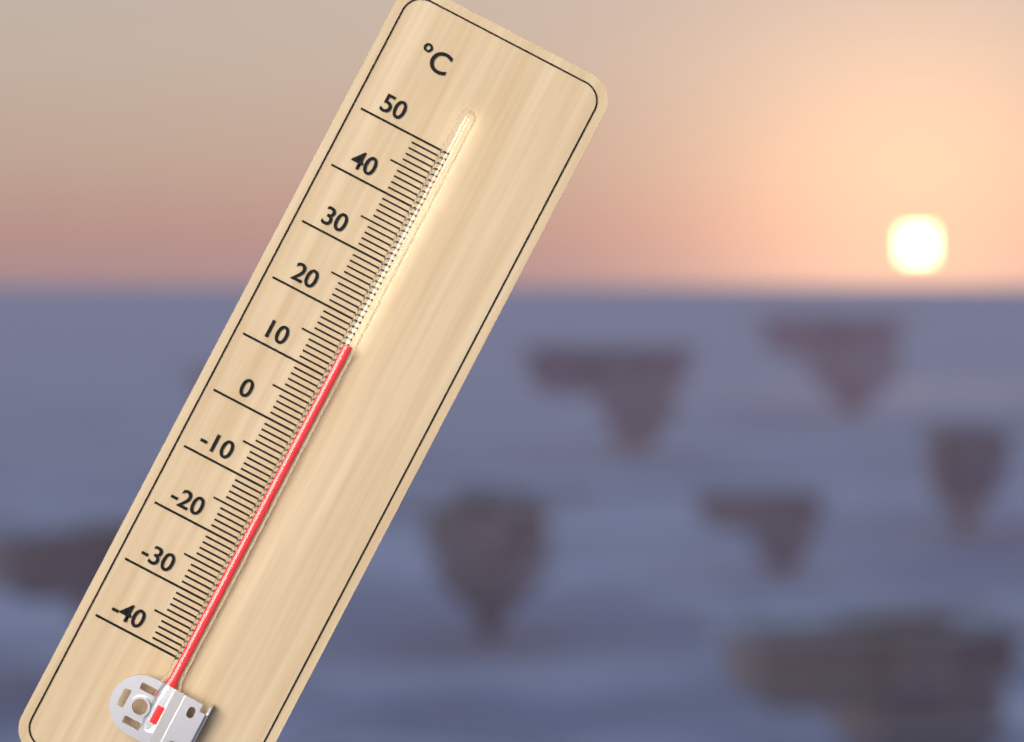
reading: 16 °C
